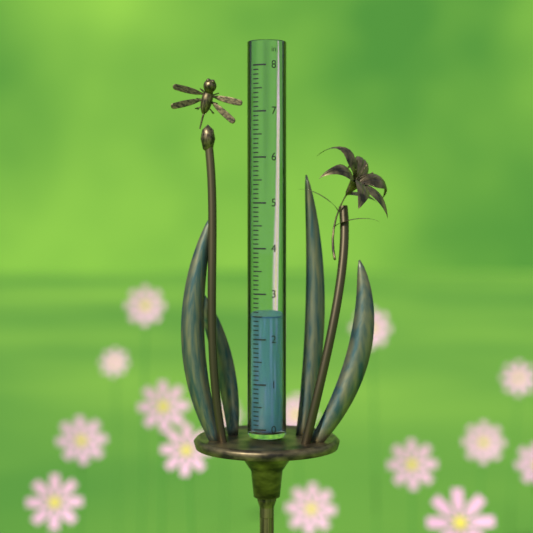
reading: 2.5 in
